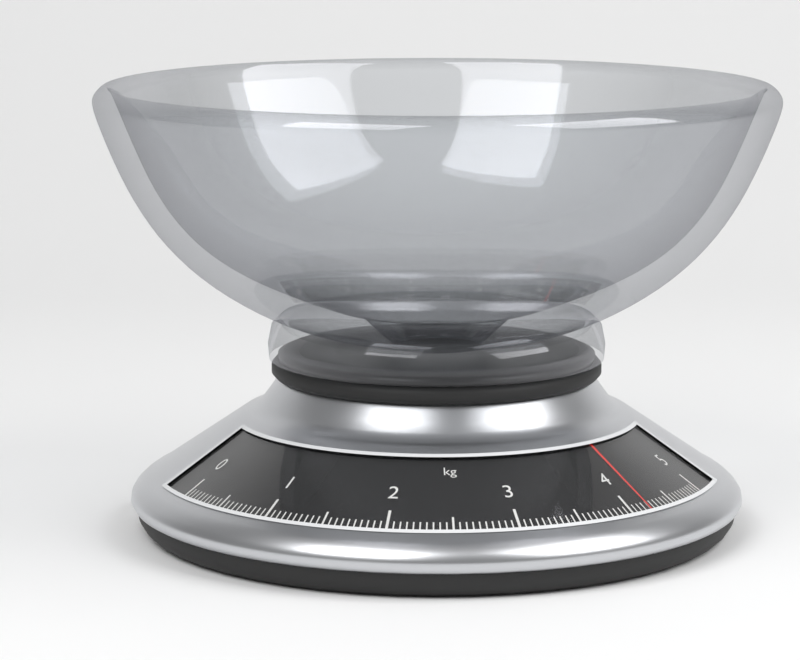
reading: 4.20 kg
